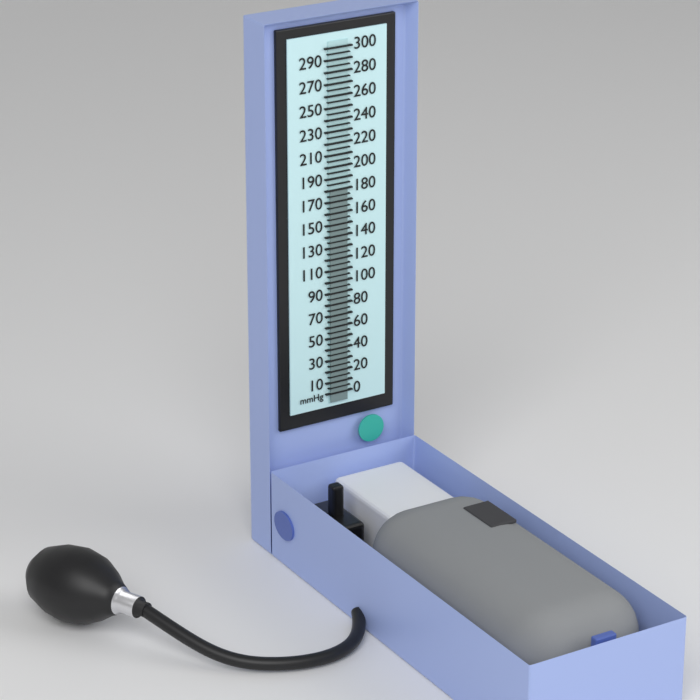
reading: 180 mmHg
